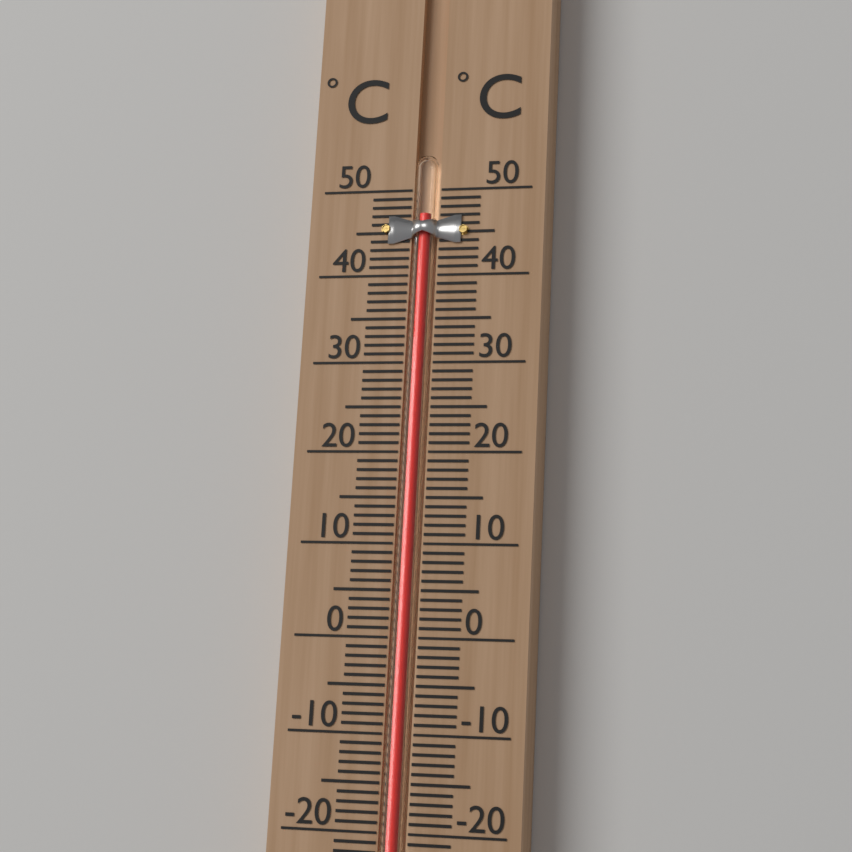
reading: 47 °C
